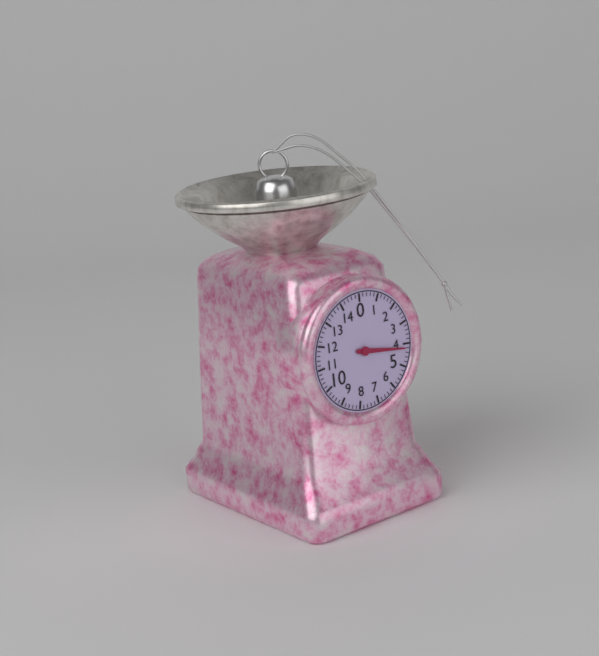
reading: 4.2 (no unit)
